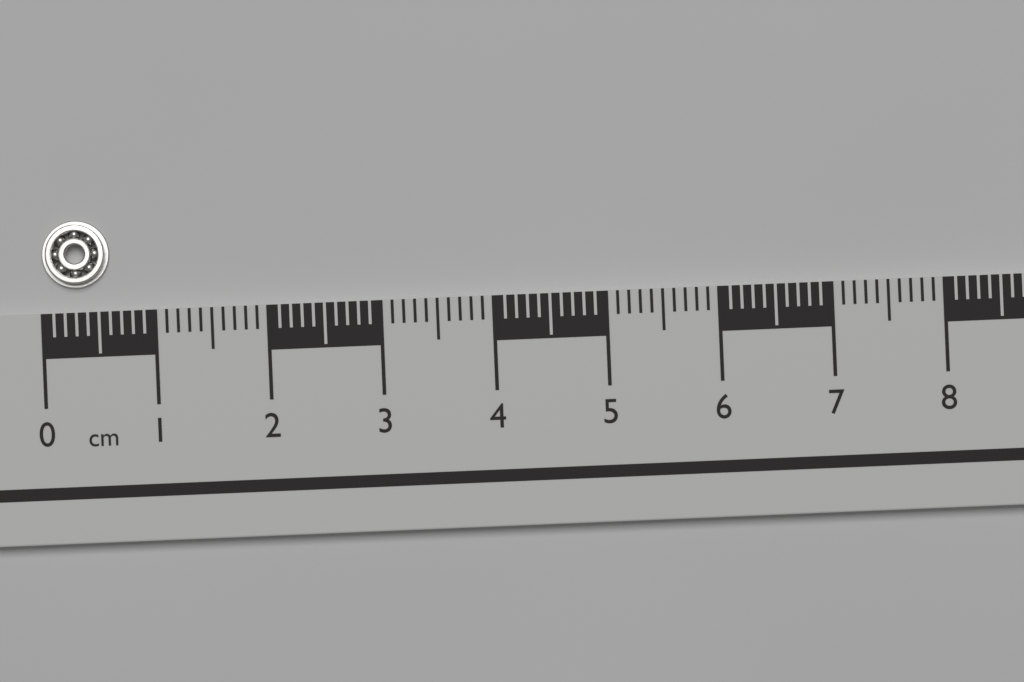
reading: 0.6 cm
